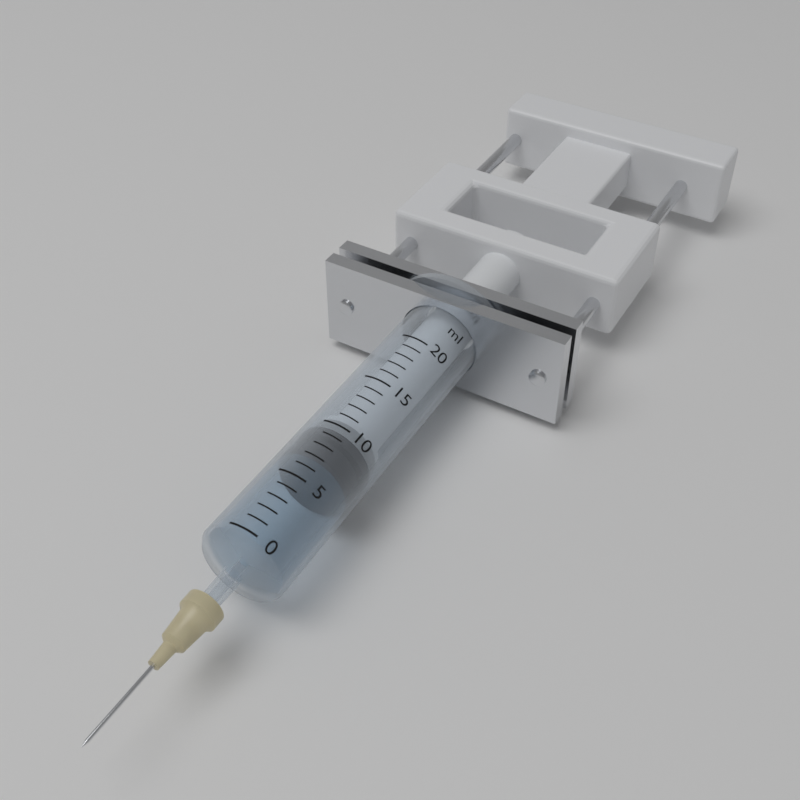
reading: 7 ml
